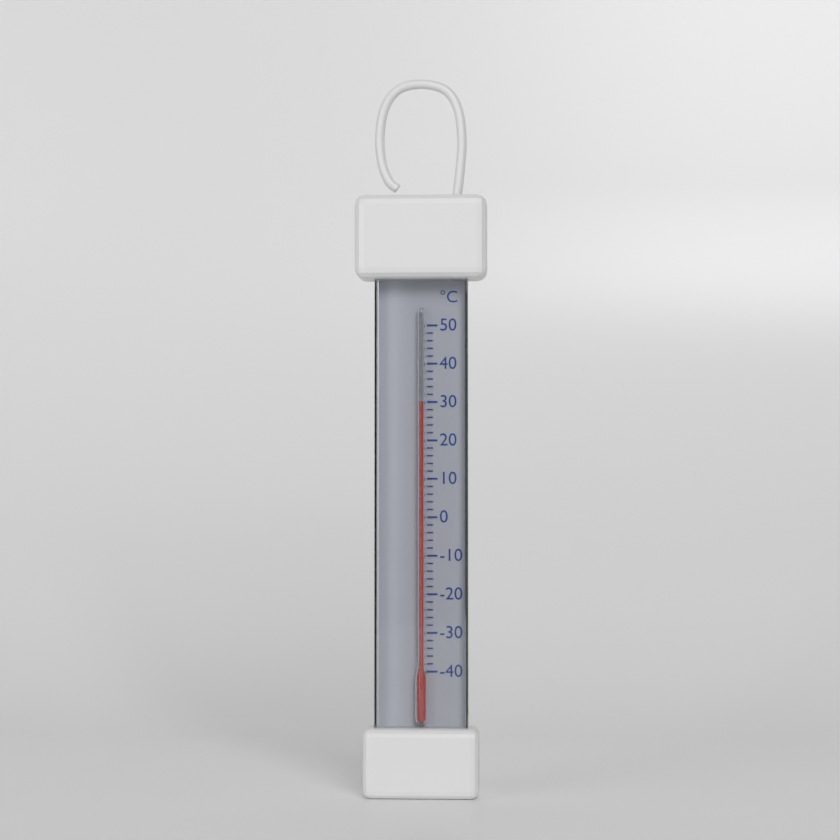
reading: 30 °C
